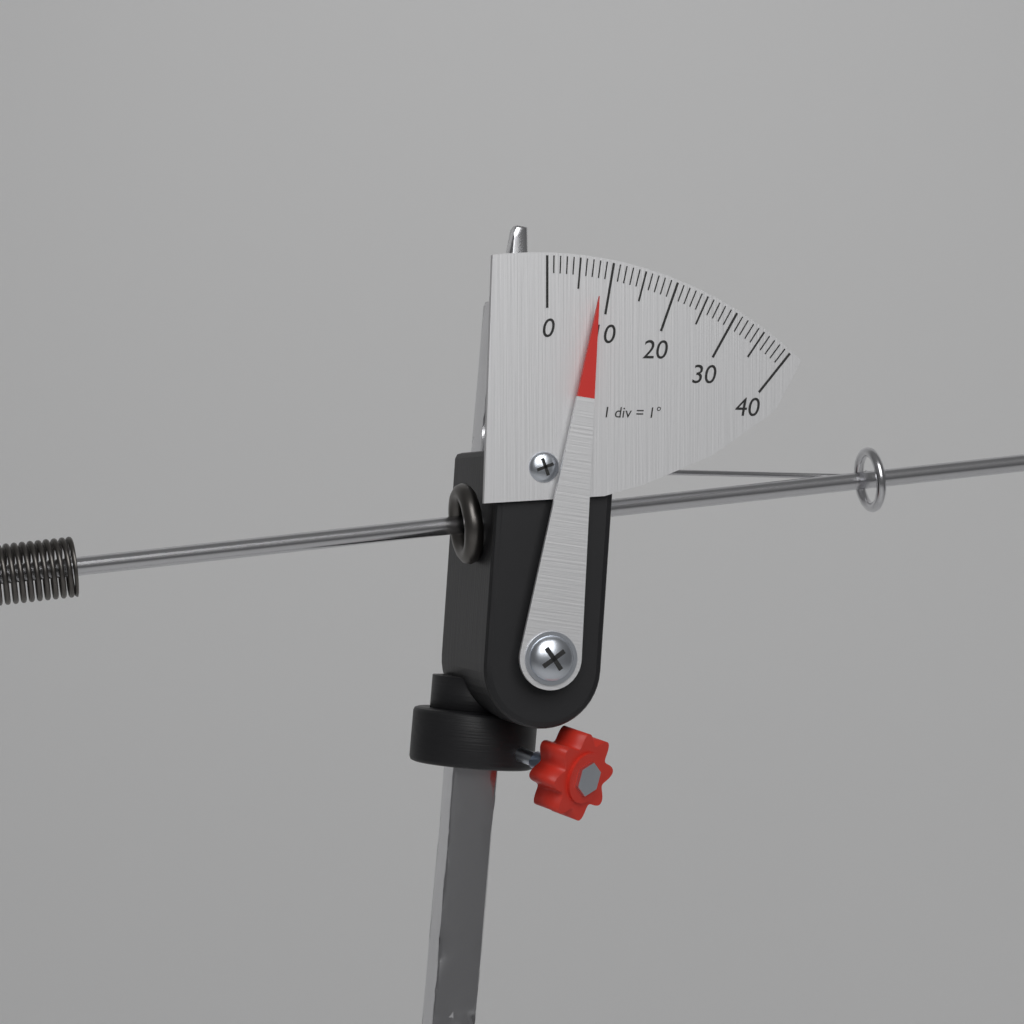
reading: 8 °
